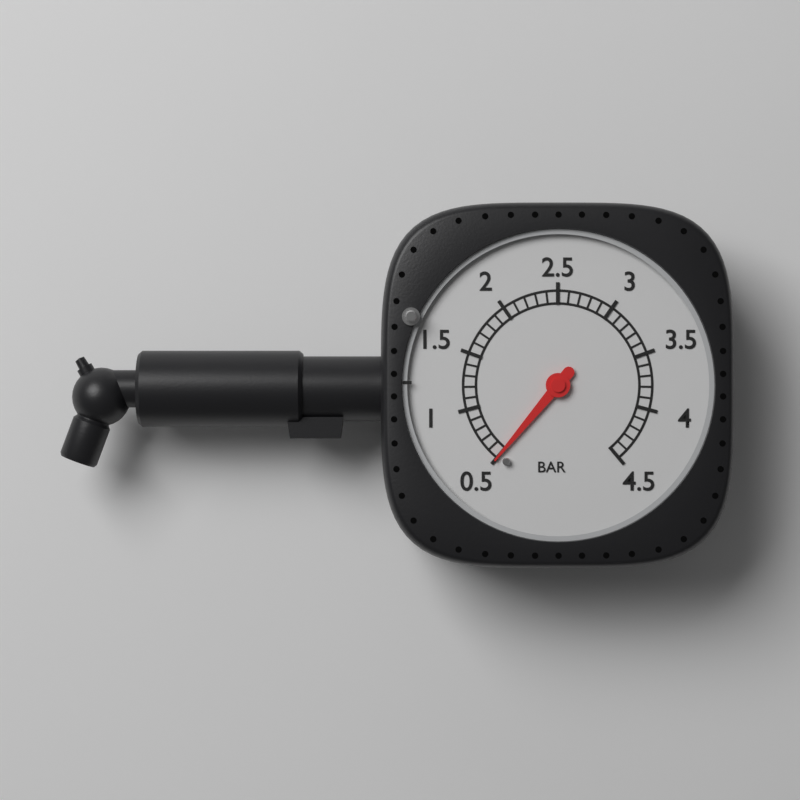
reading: 0.5 bar
